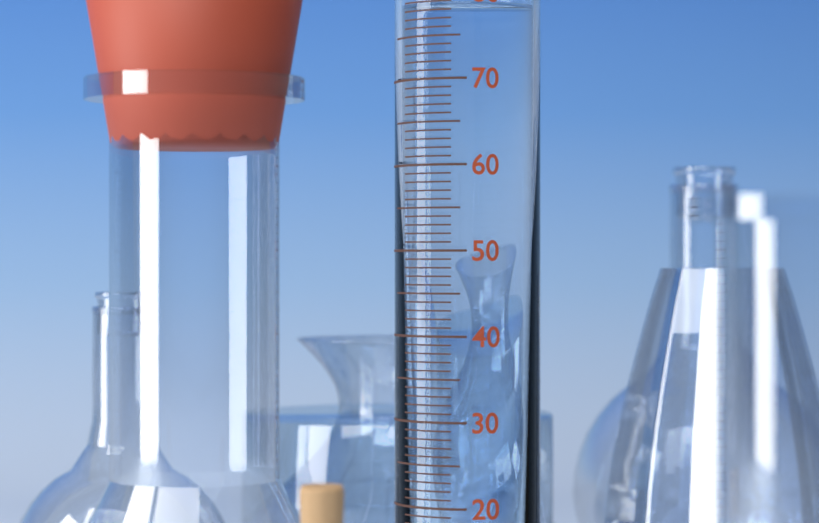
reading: 79 ml
